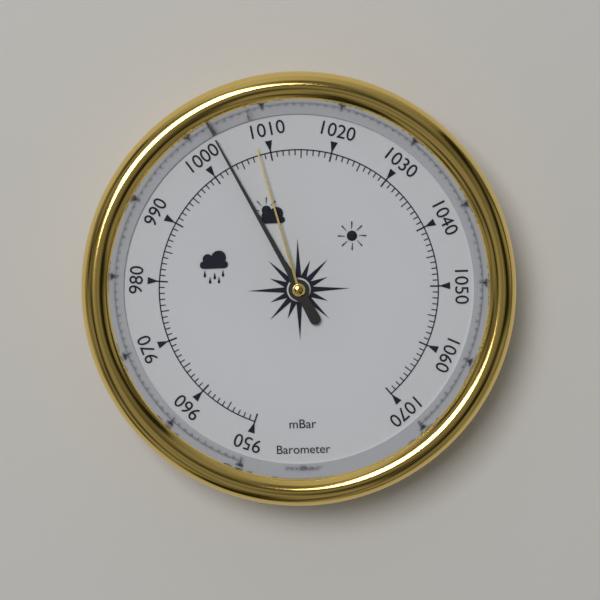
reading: 1003 mbar
